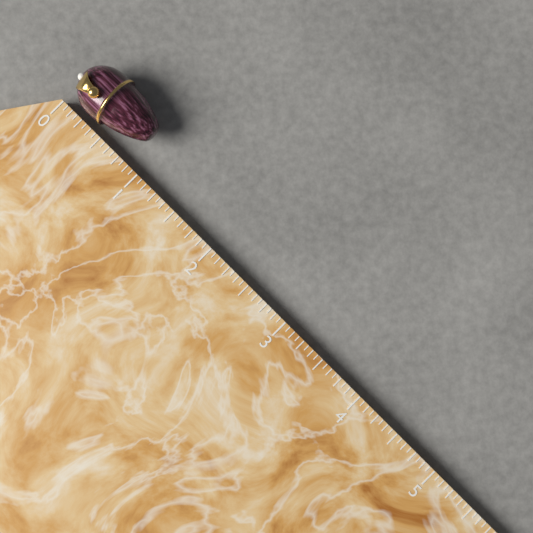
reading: 0.8750 (no unit)
